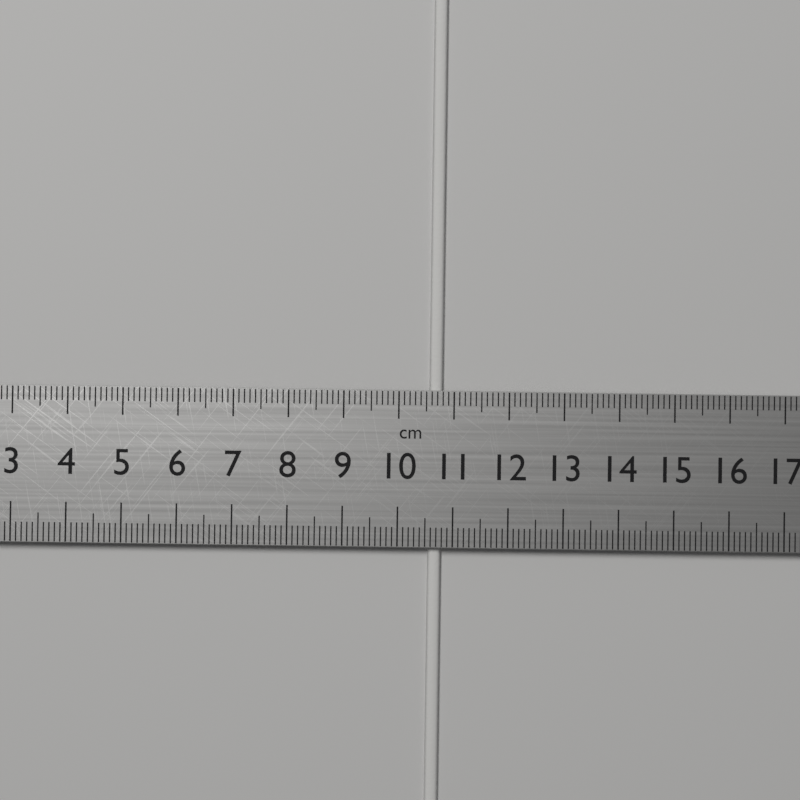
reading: 10.8 cm
